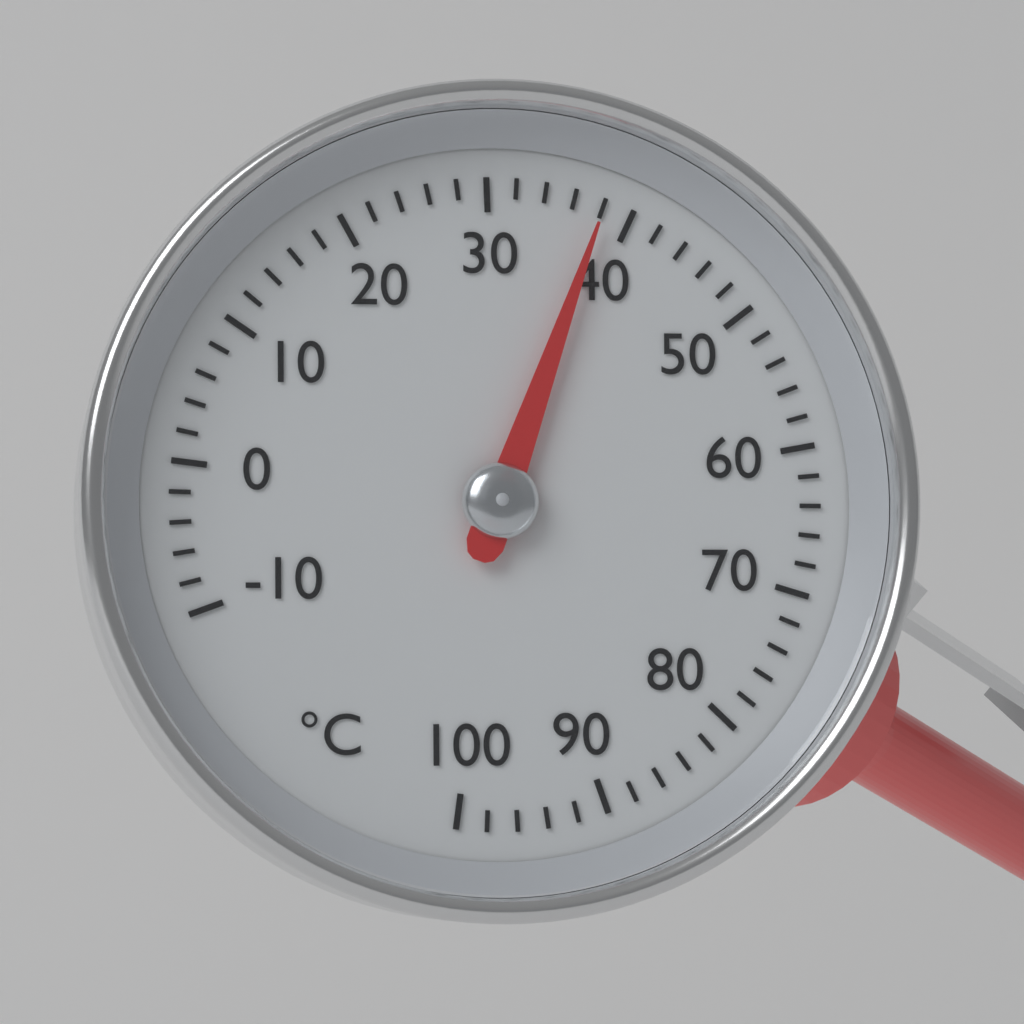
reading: 38 °C
